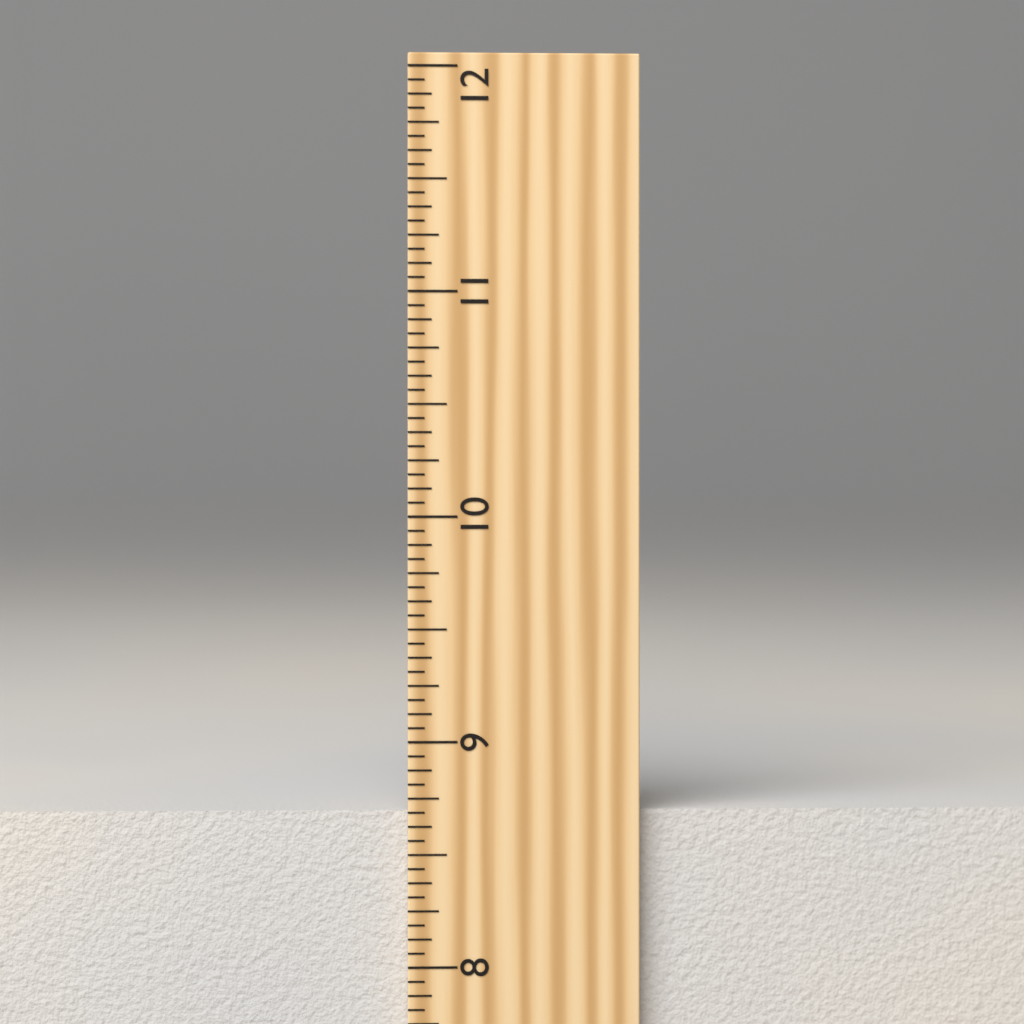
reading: 8.6875 inch
